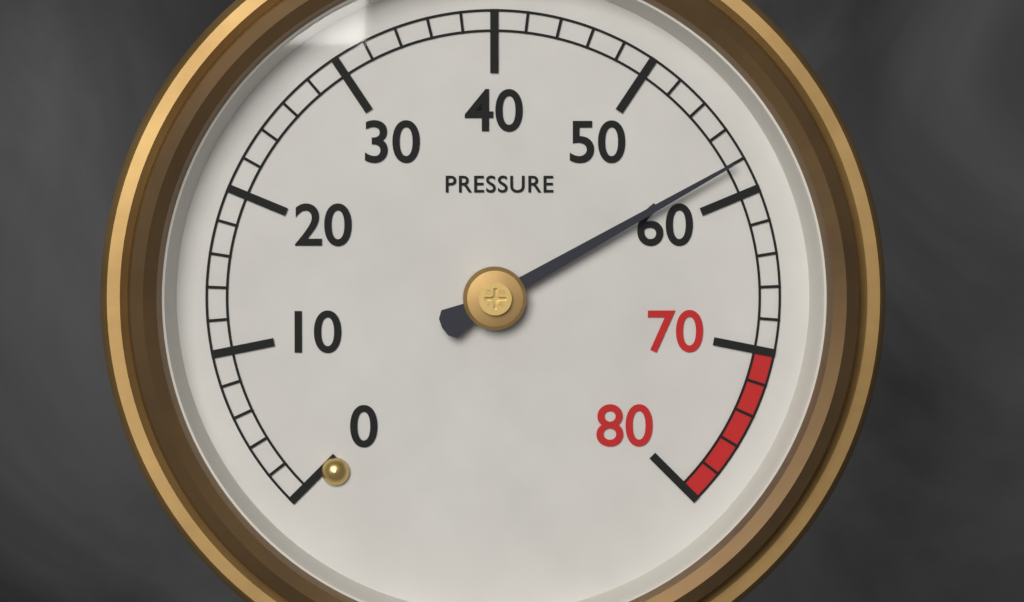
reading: 58 (no unit)
